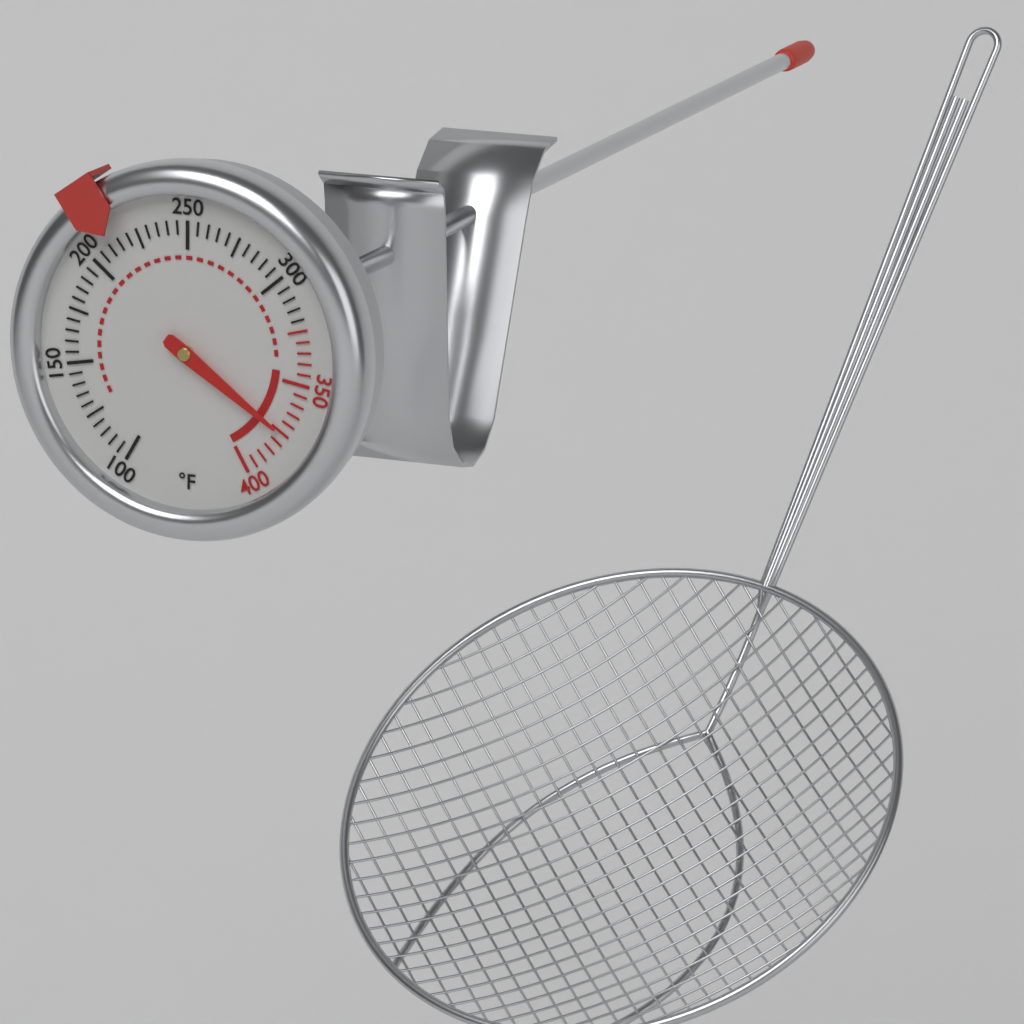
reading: 375 °F
